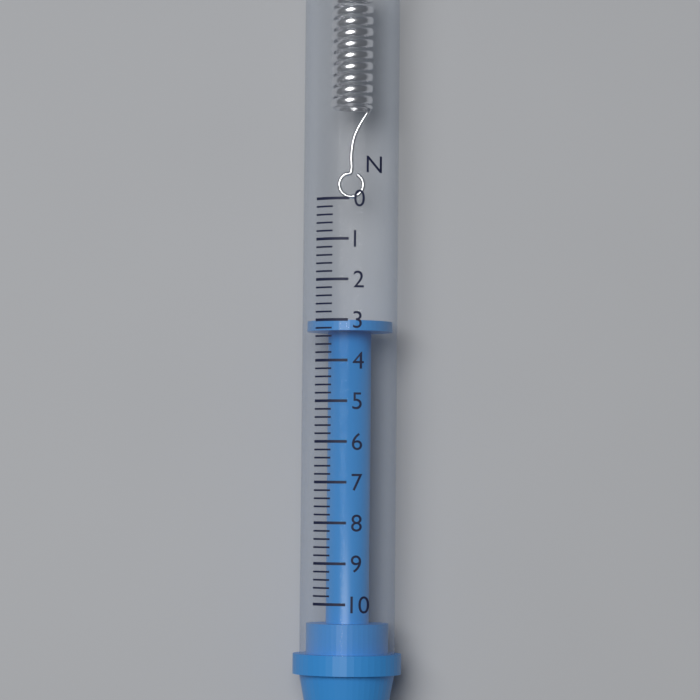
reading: 3.0 N
